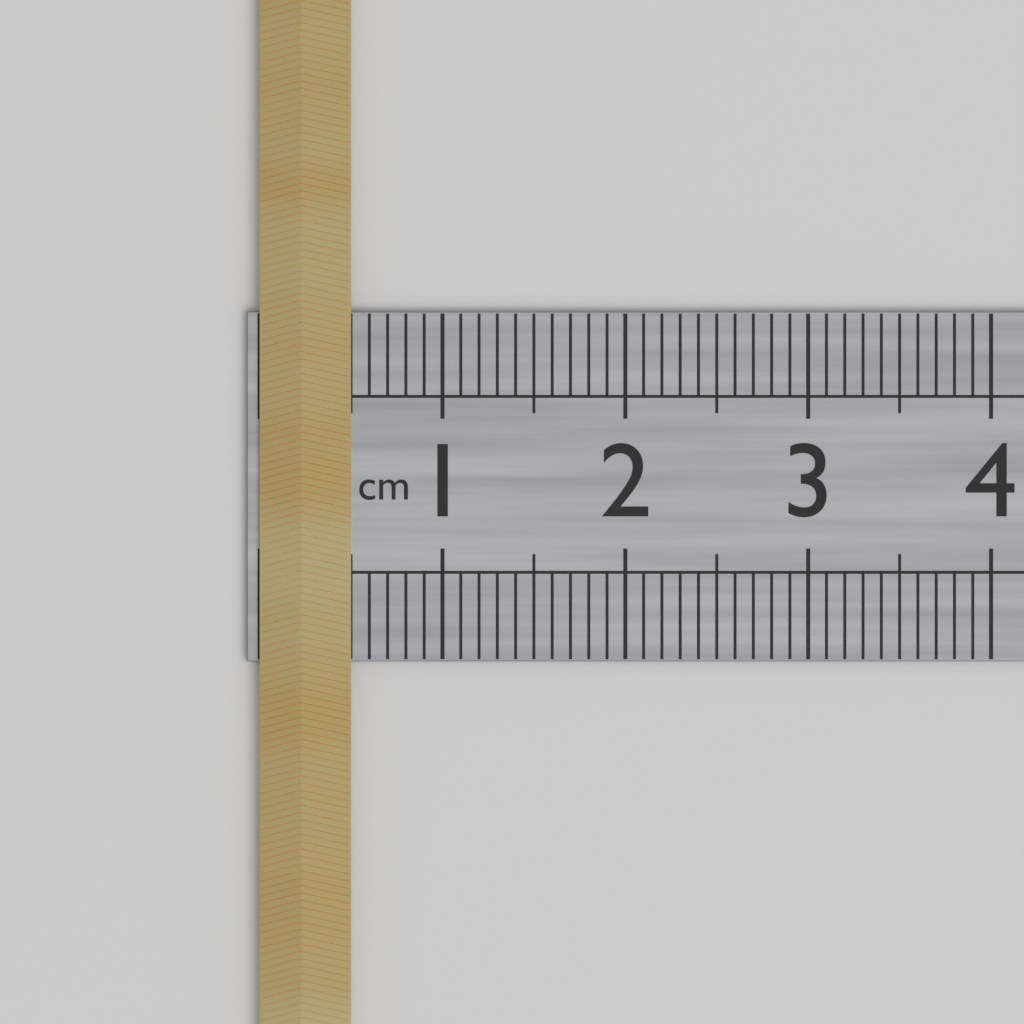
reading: 0.5 cm
